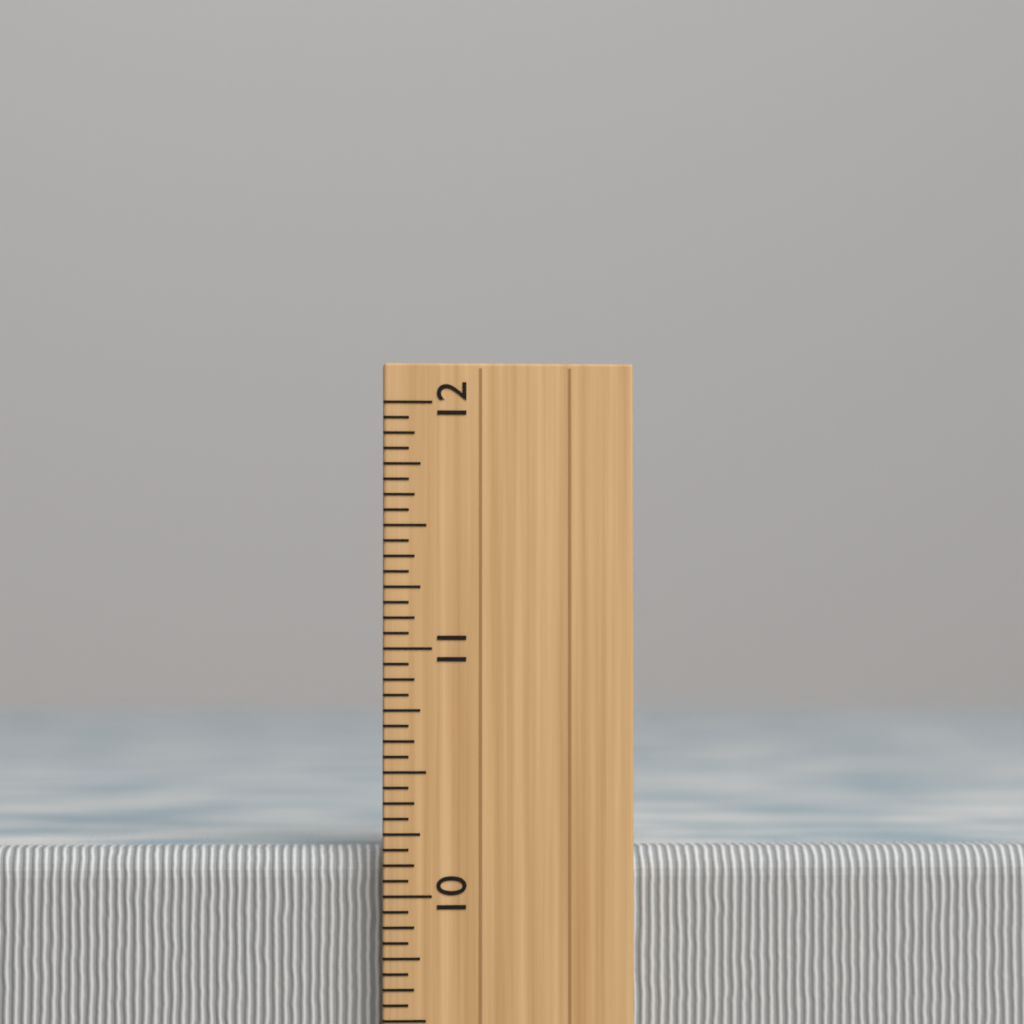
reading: 10.1875 inch
